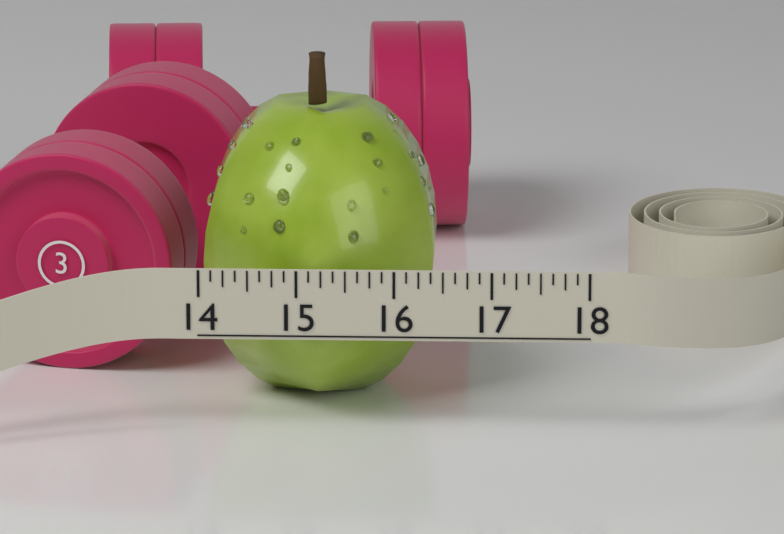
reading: 16.375 (no unit)
